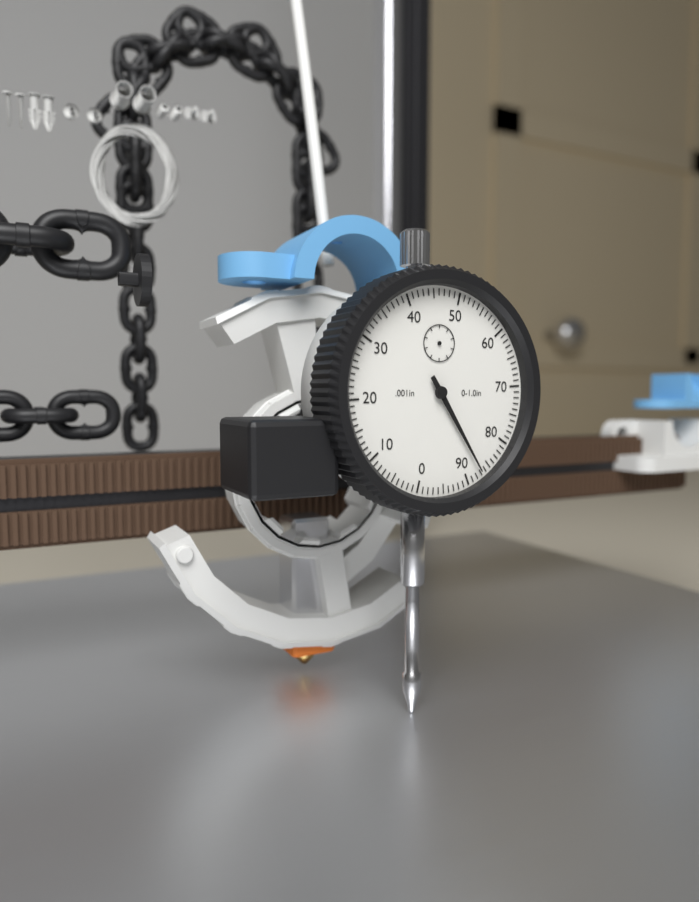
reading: 0.087 in
